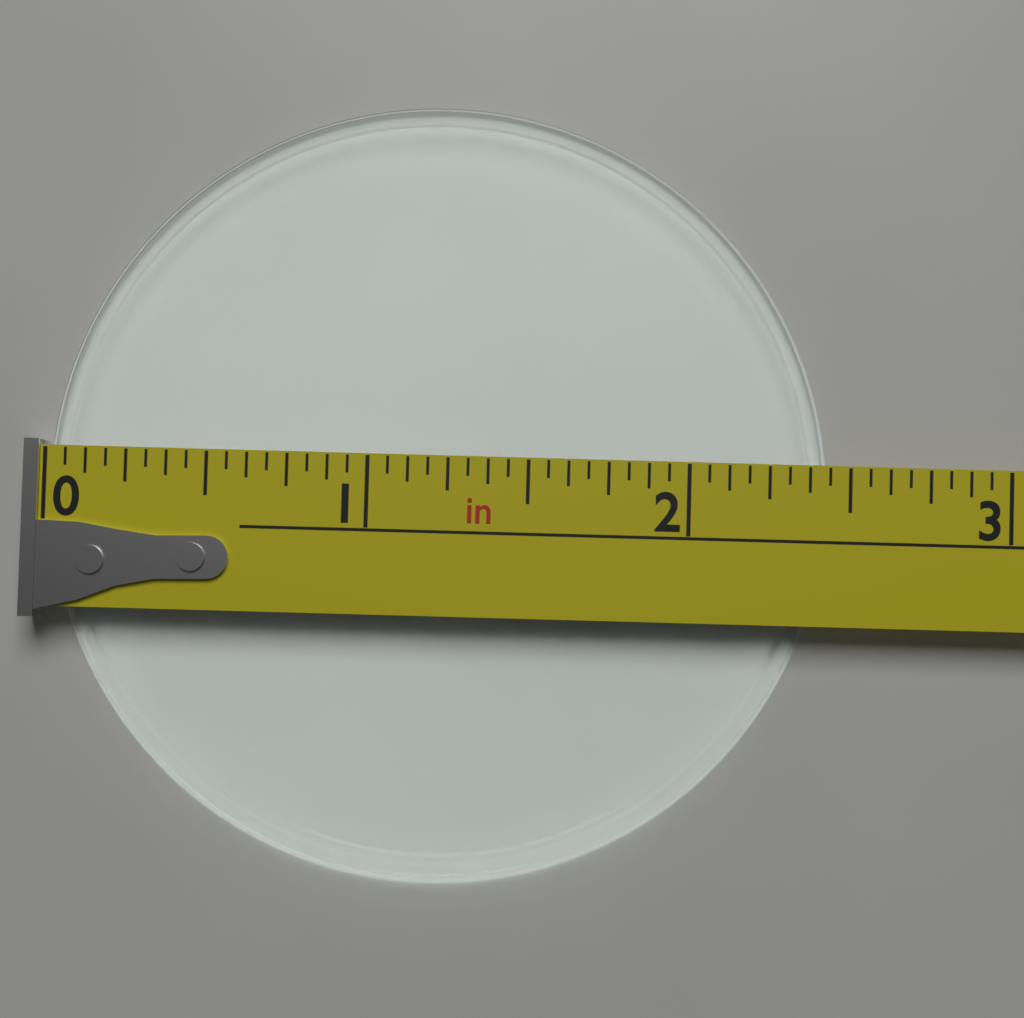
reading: 2.4375 in
